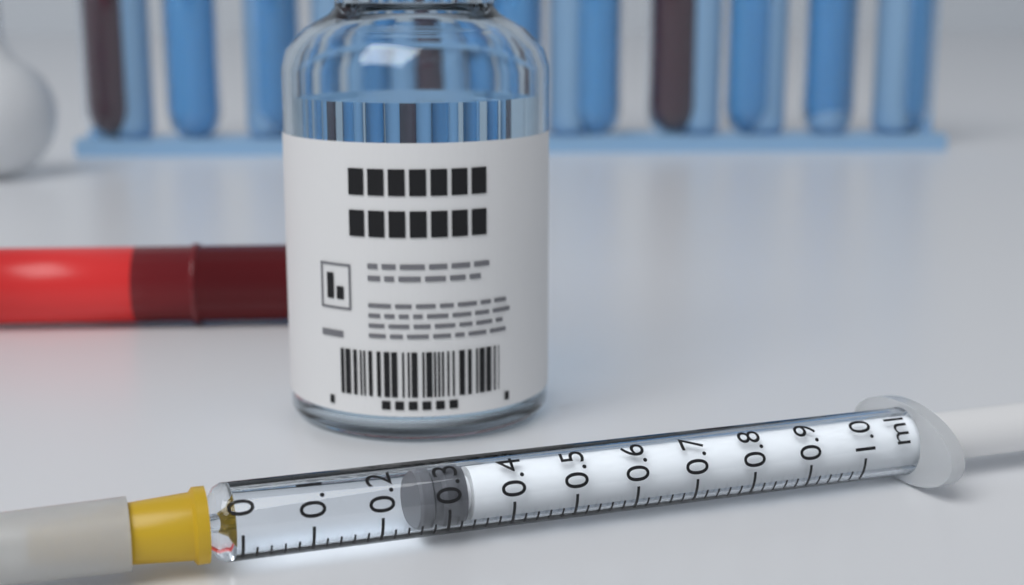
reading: 0.26 ml
